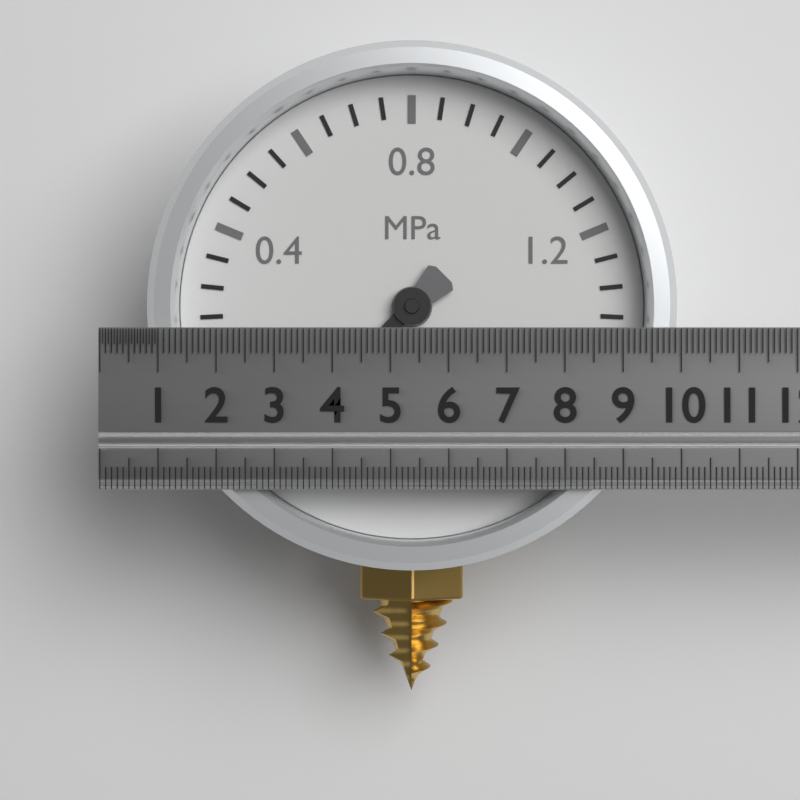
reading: 0.00 MPa
